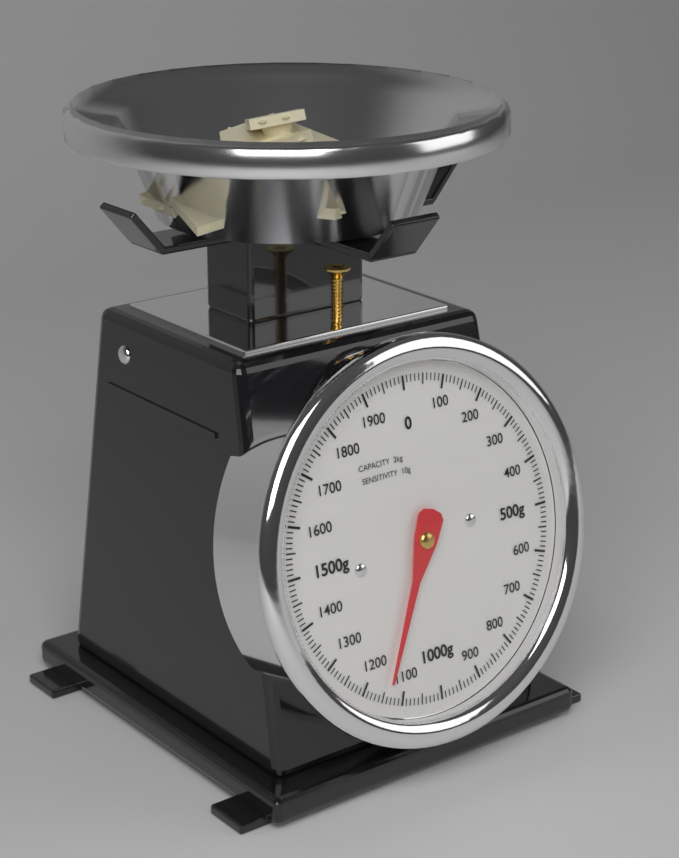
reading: 1140 g
